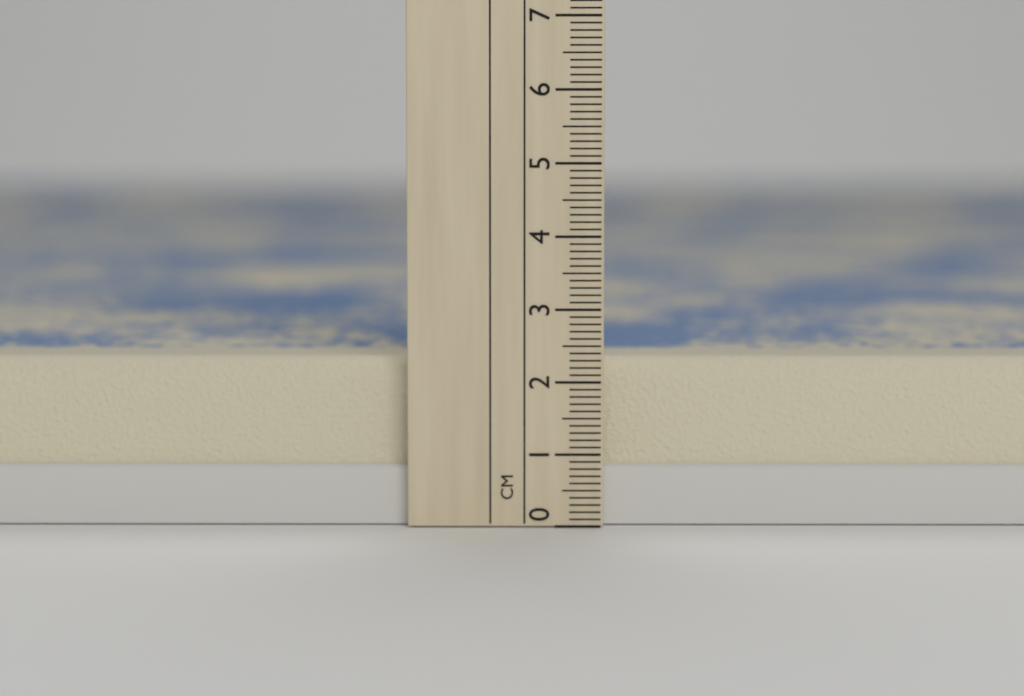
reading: 2.3 cm
